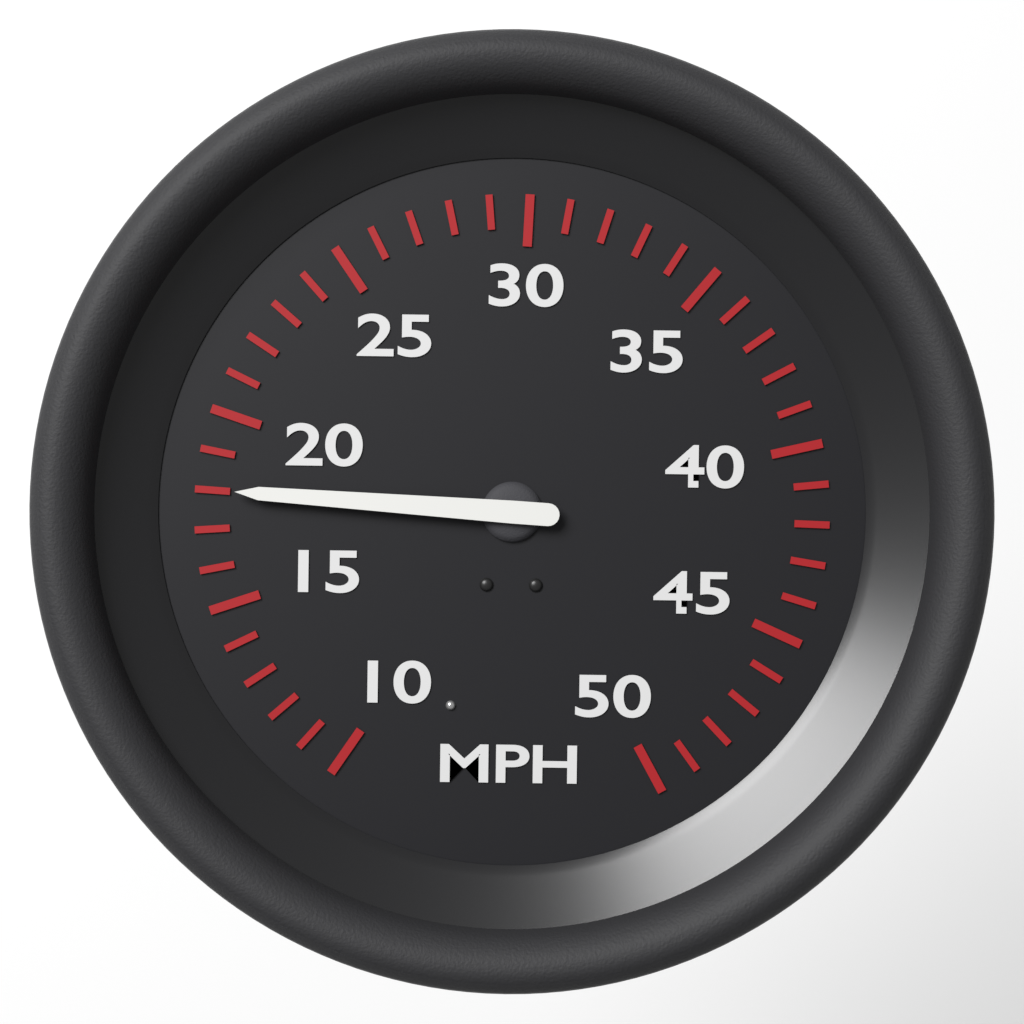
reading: 18 MPH
